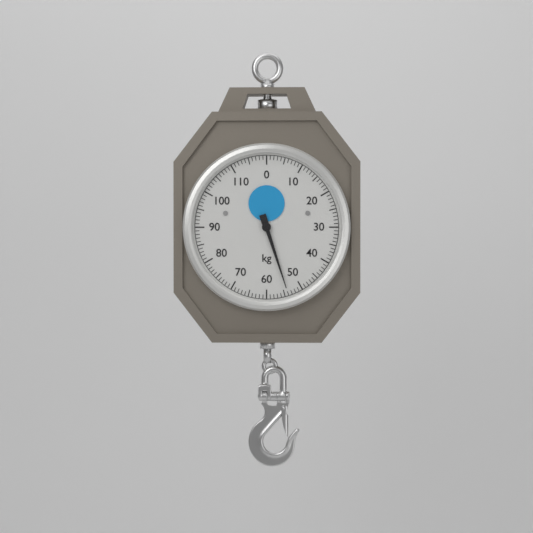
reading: 54 kg
